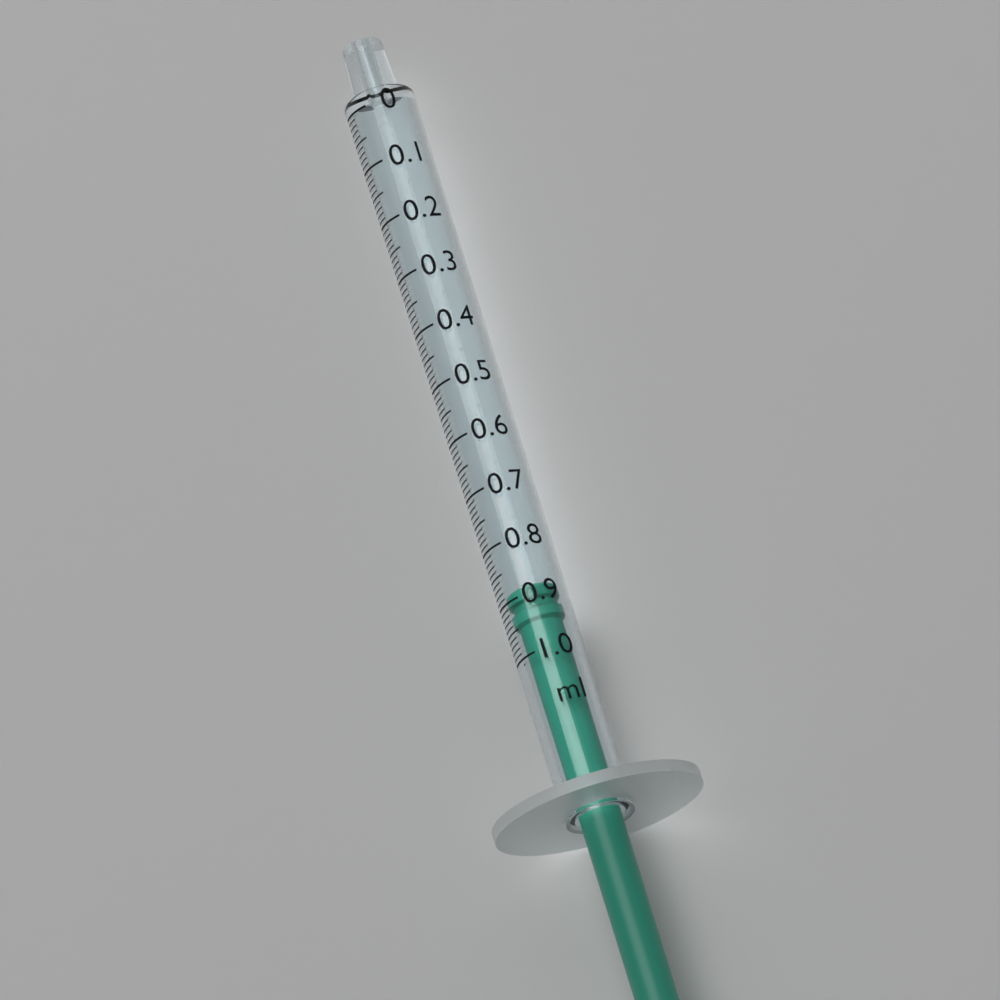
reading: 0.88 ml
